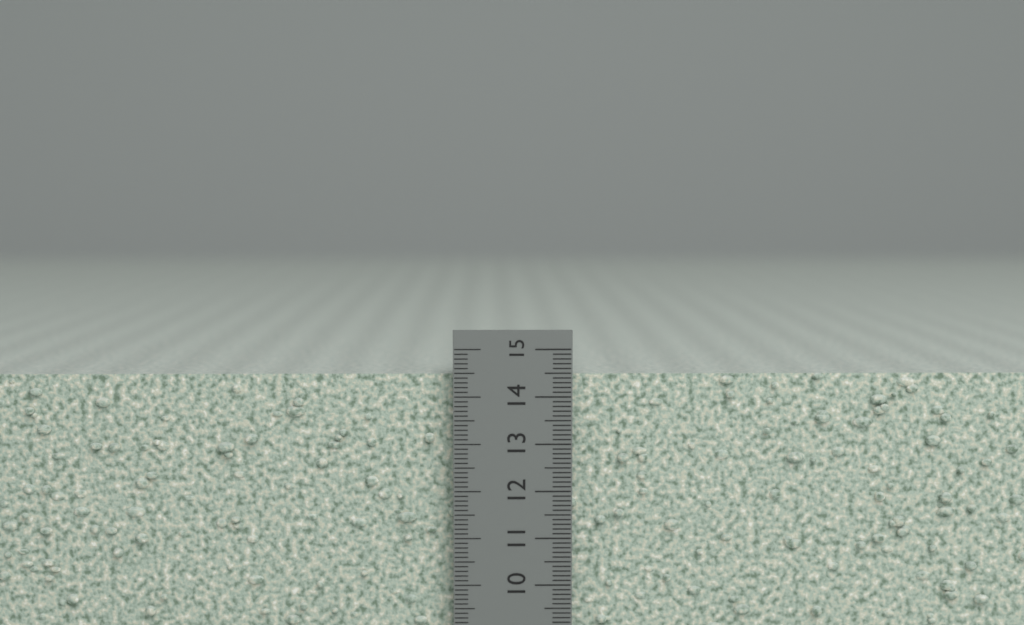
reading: 14.5 cm
